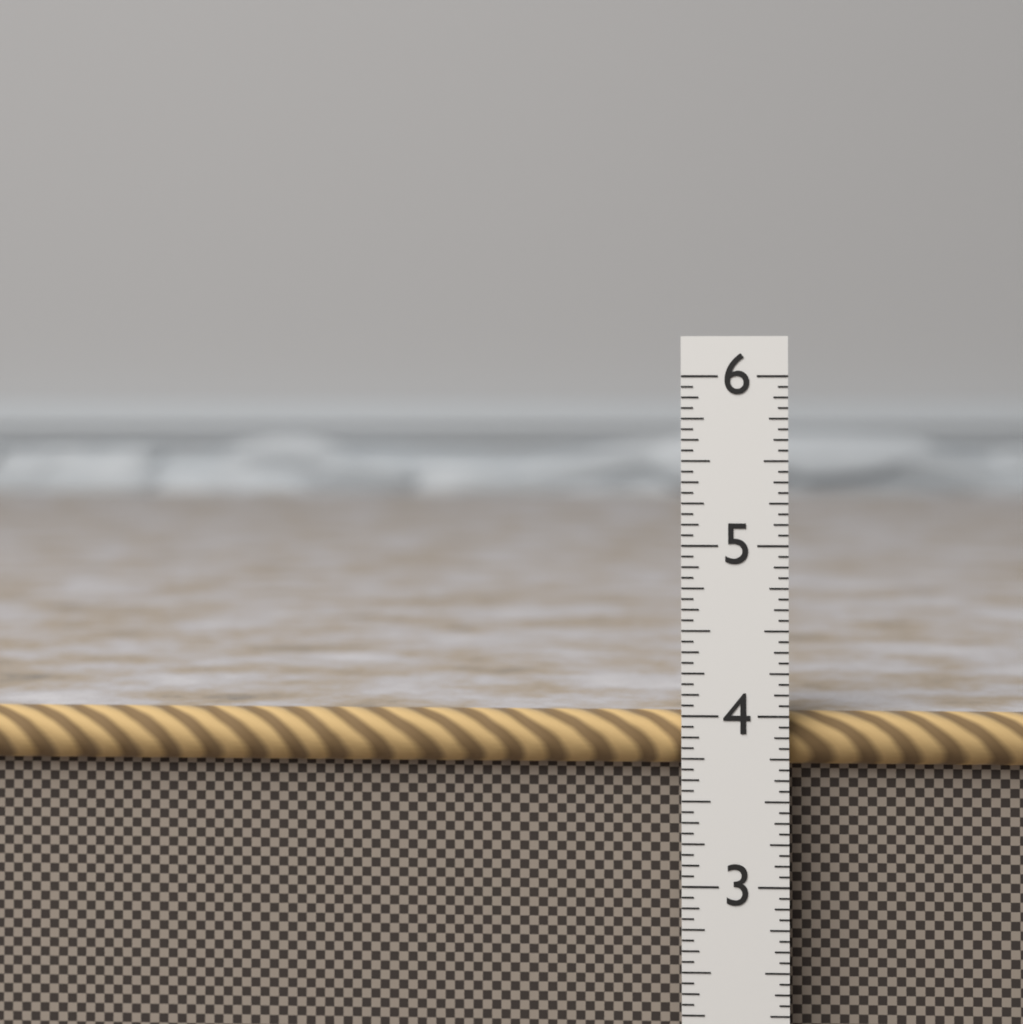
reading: 4.0000 in
